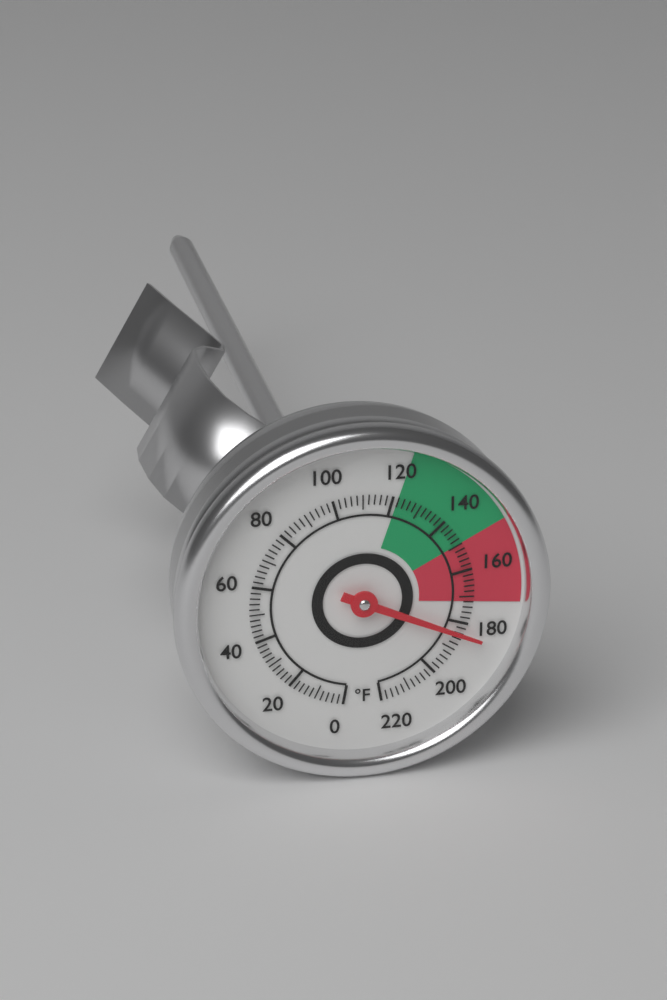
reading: 184 °F
